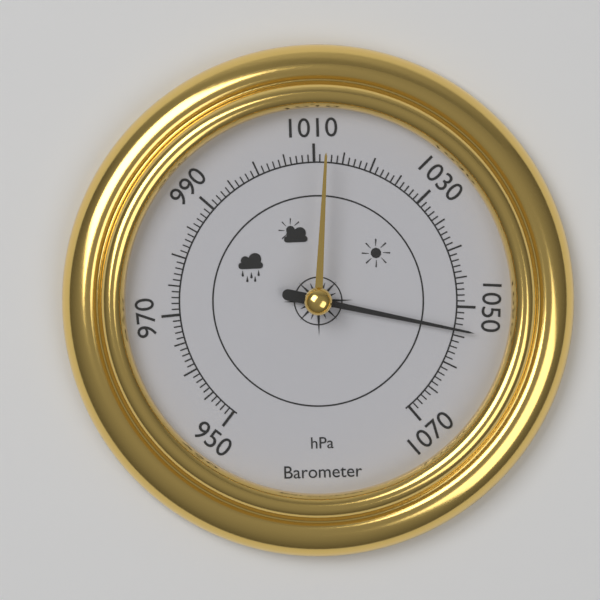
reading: 1054 hPa
